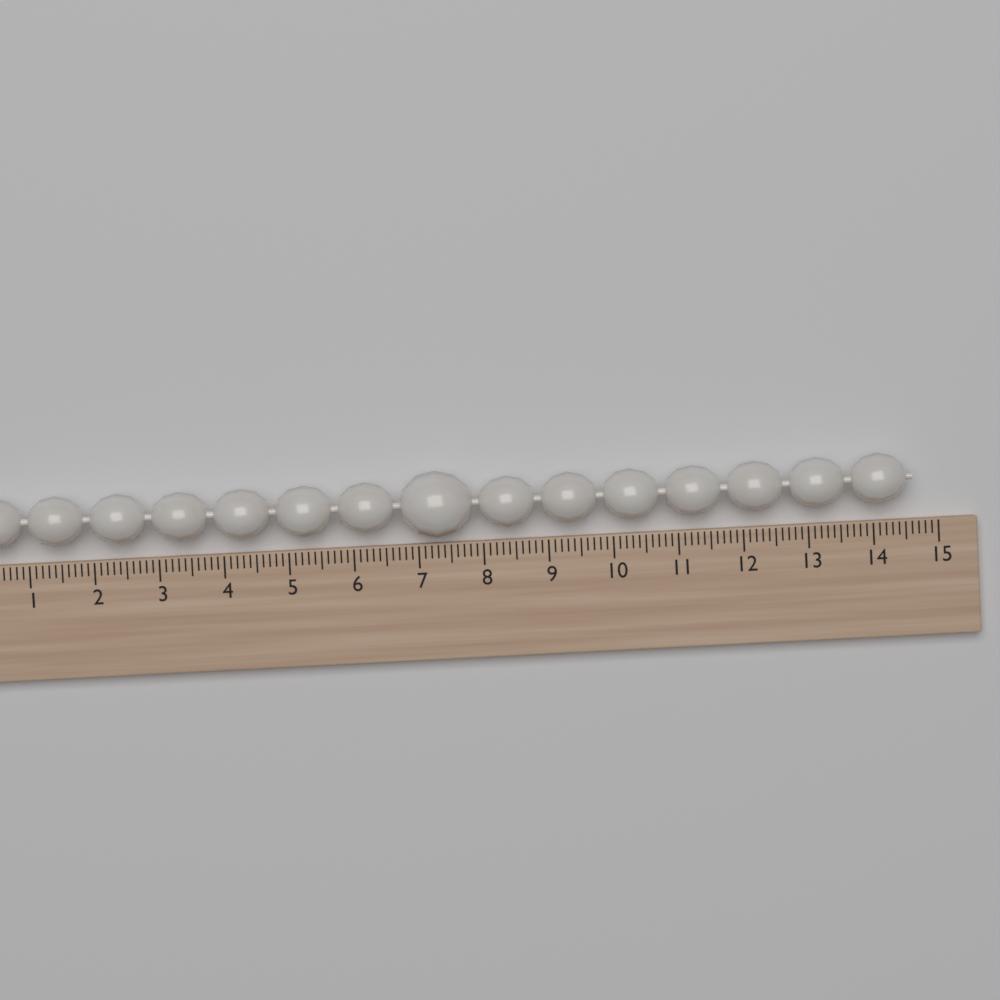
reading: 14.6 (no unit)
